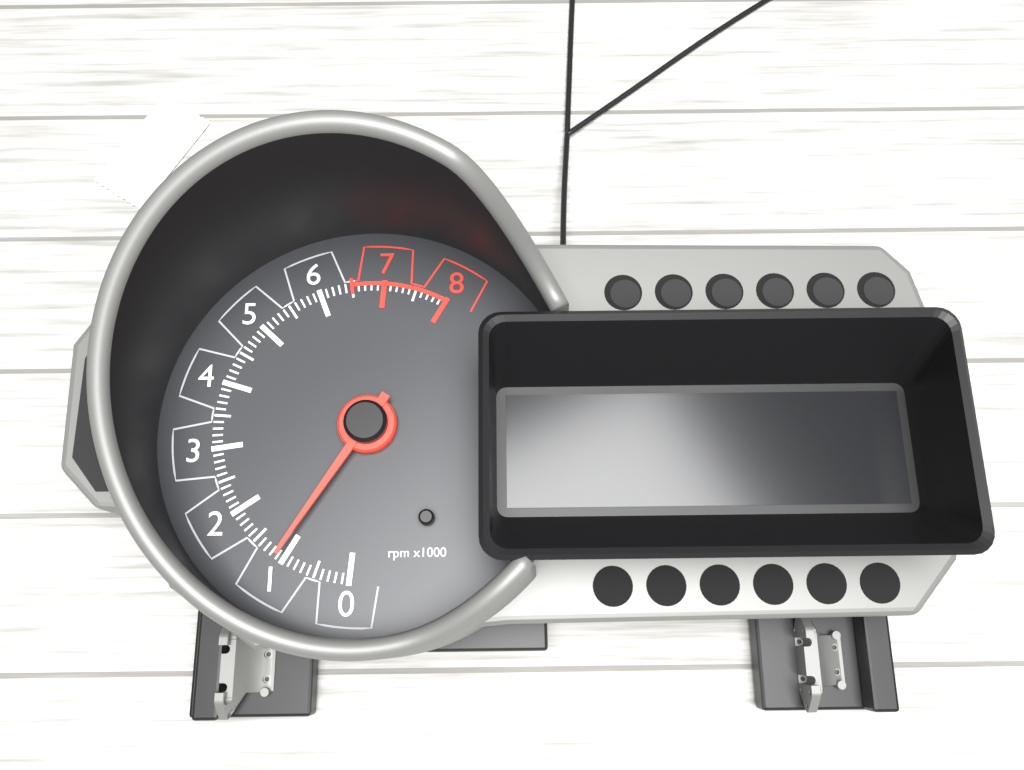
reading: 1100 rpm
